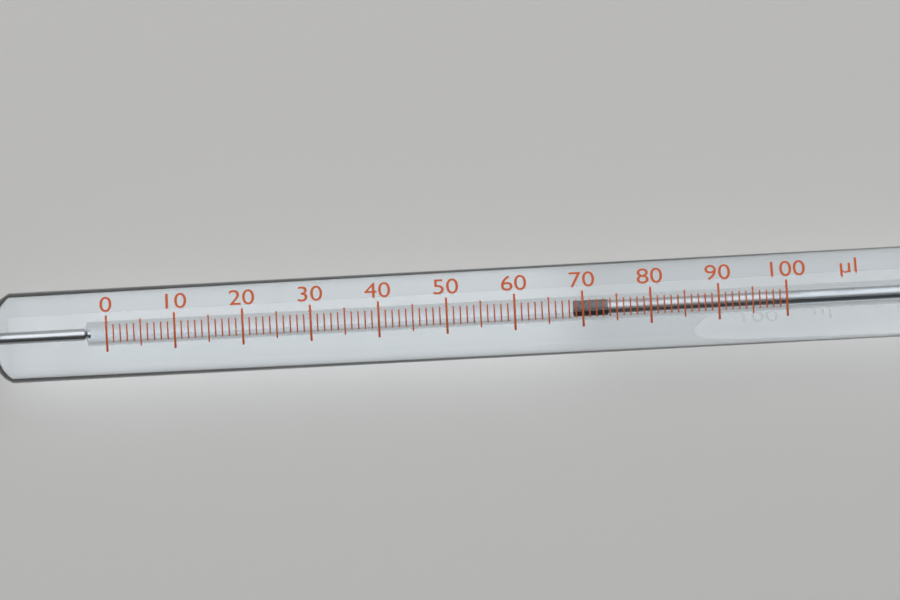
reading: 69 µl
